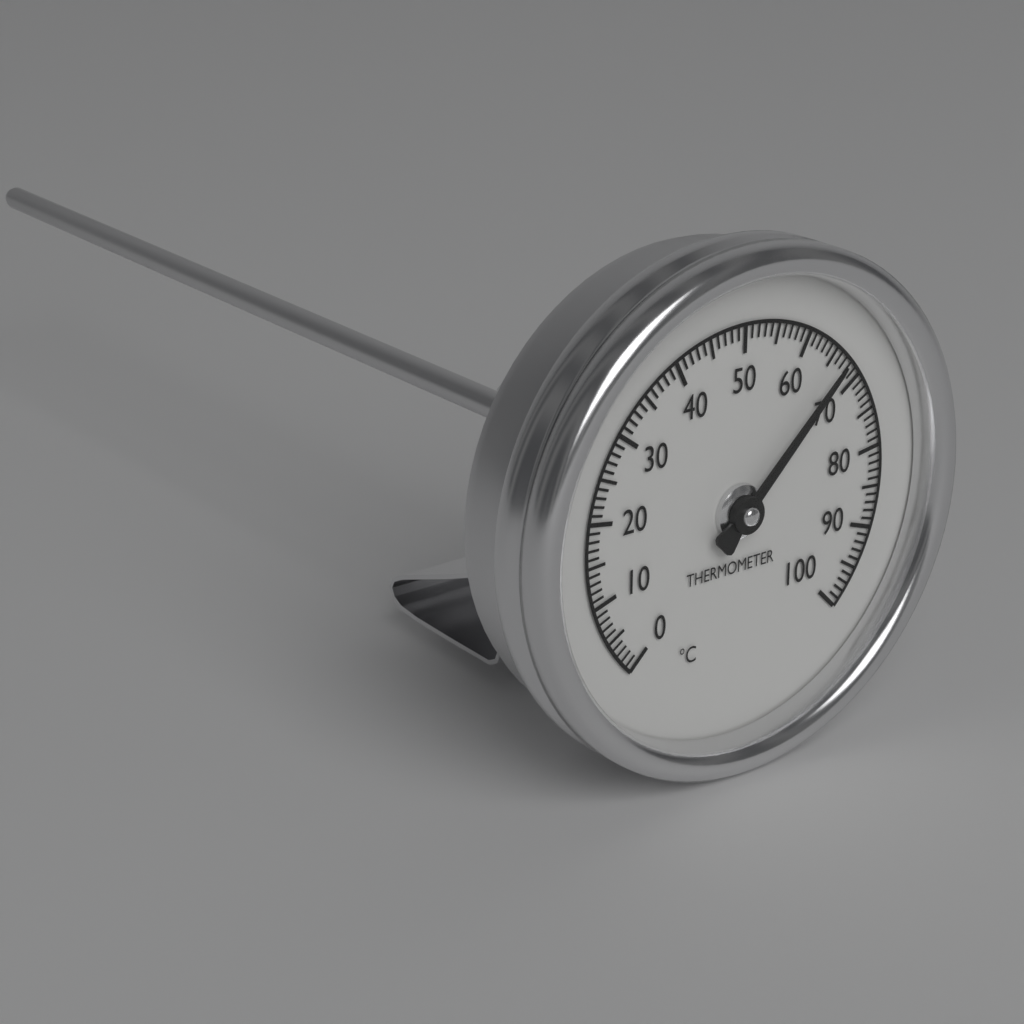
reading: 67 °C
